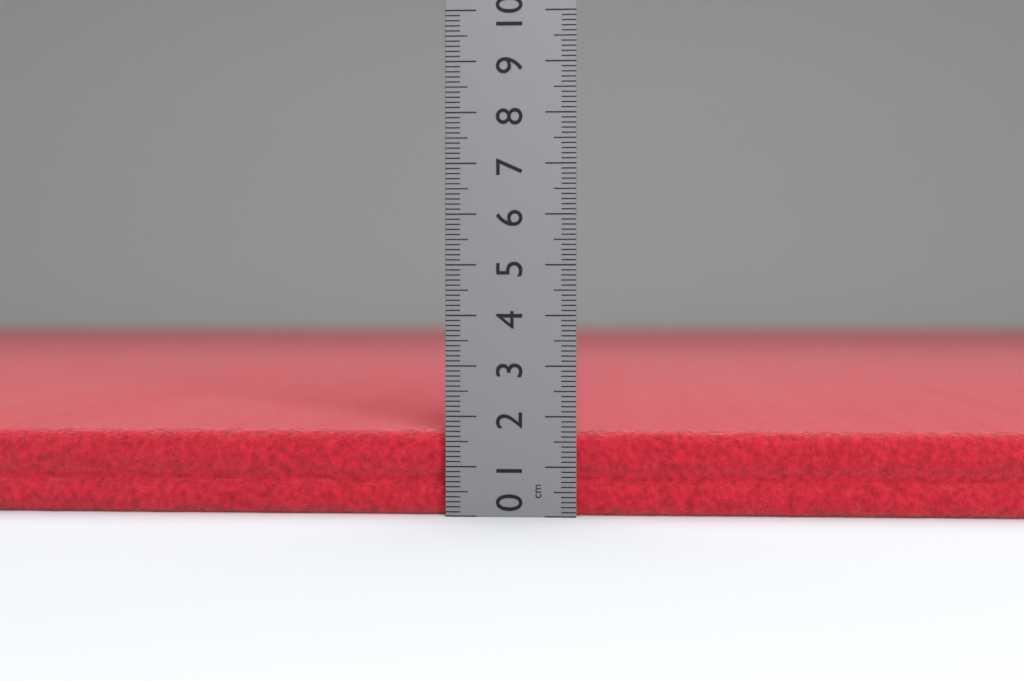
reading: 1.7 cm
